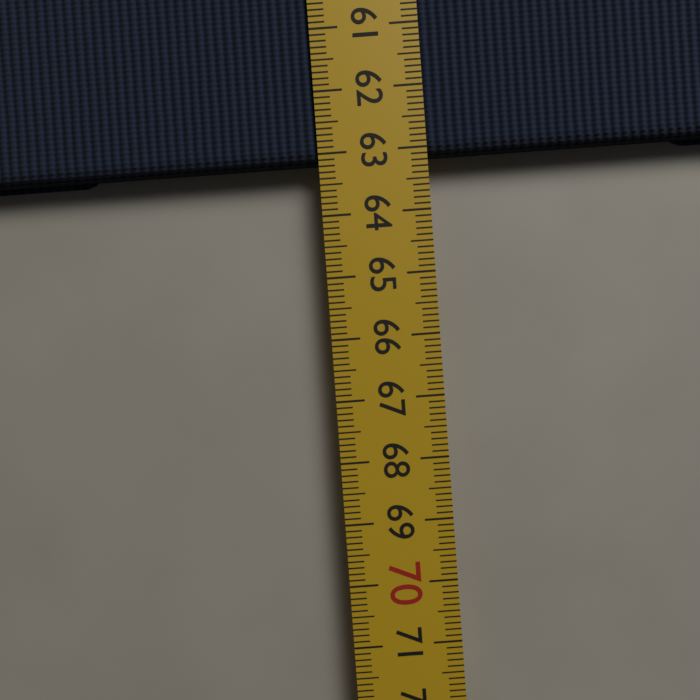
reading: 63.2 cm
